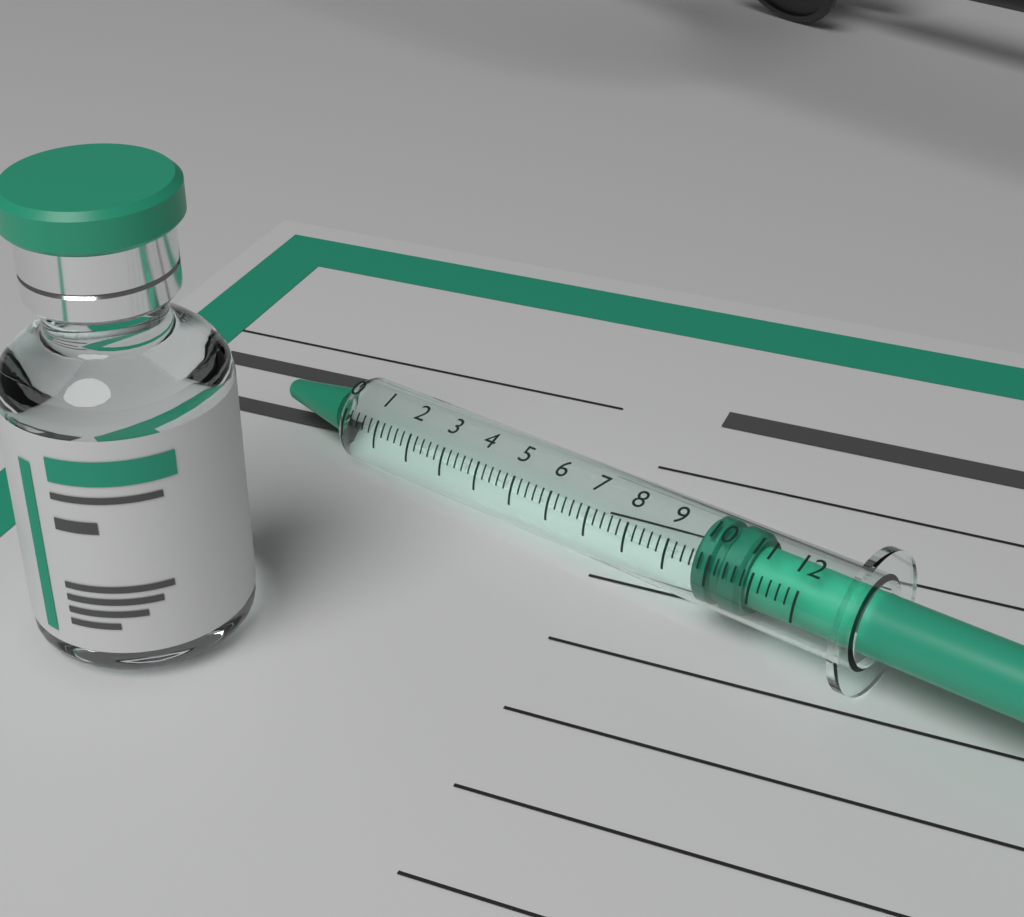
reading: 9.6 (no unit)
